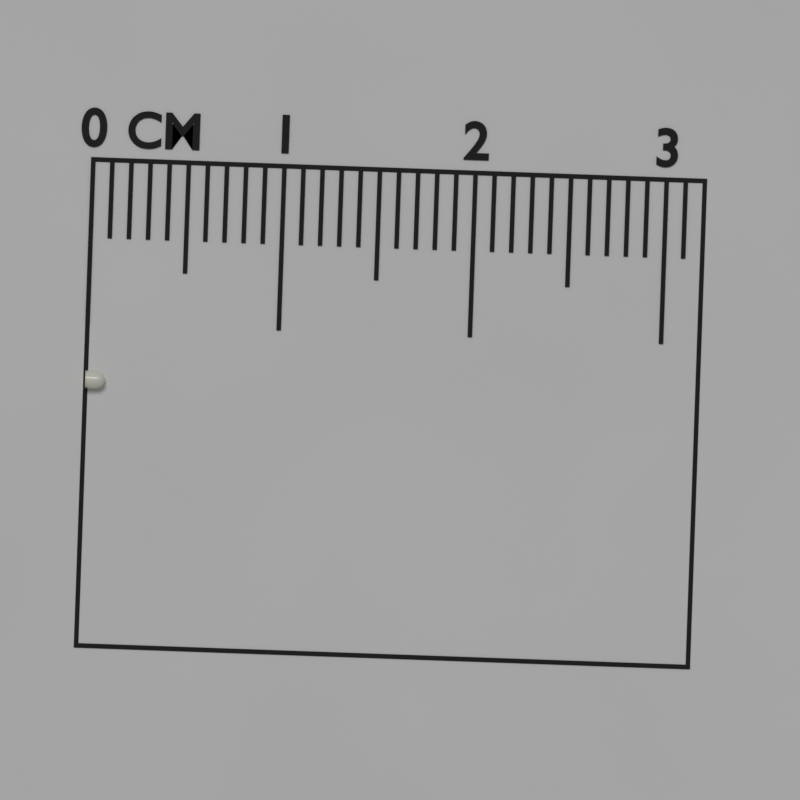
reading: 0.1 cm
